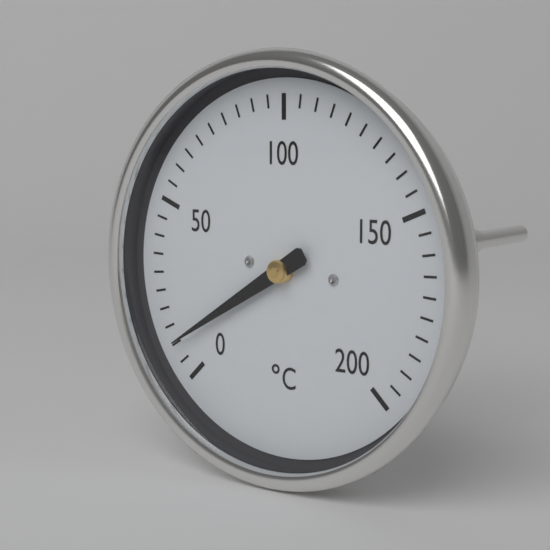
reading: 10 °C
